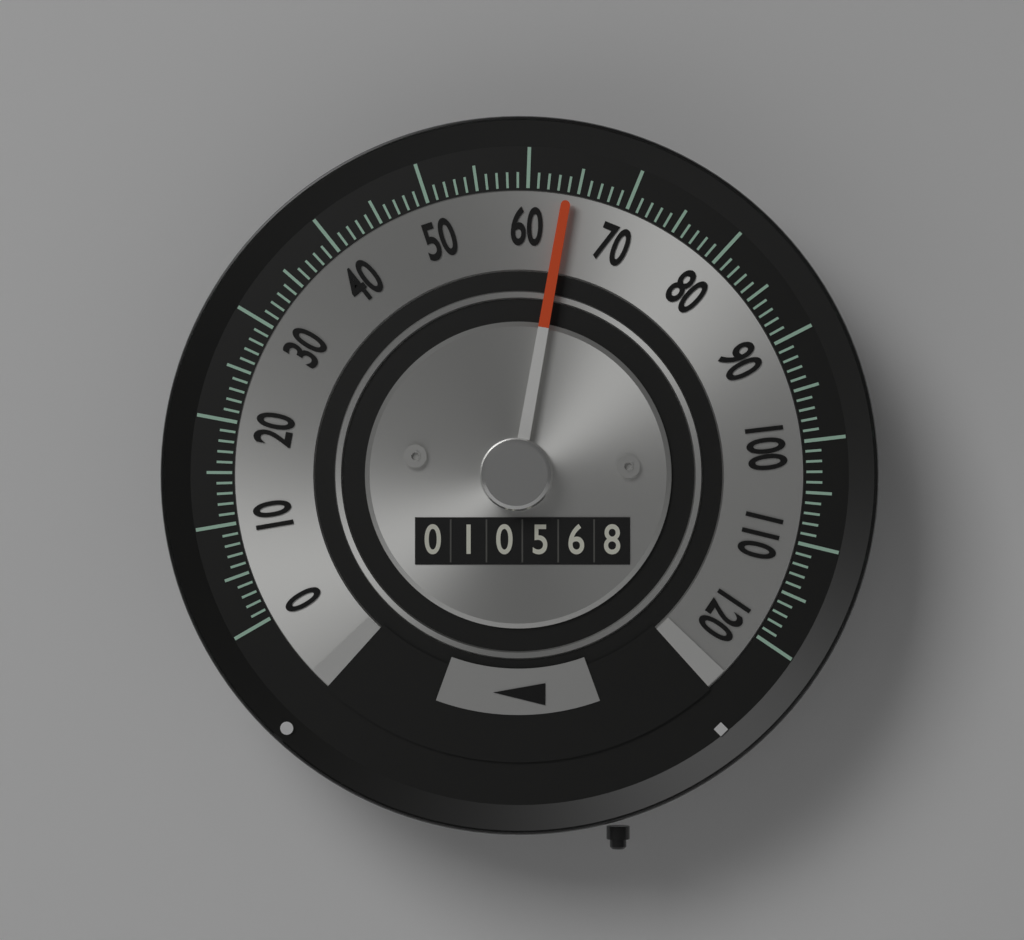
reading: 64 (no unit)
